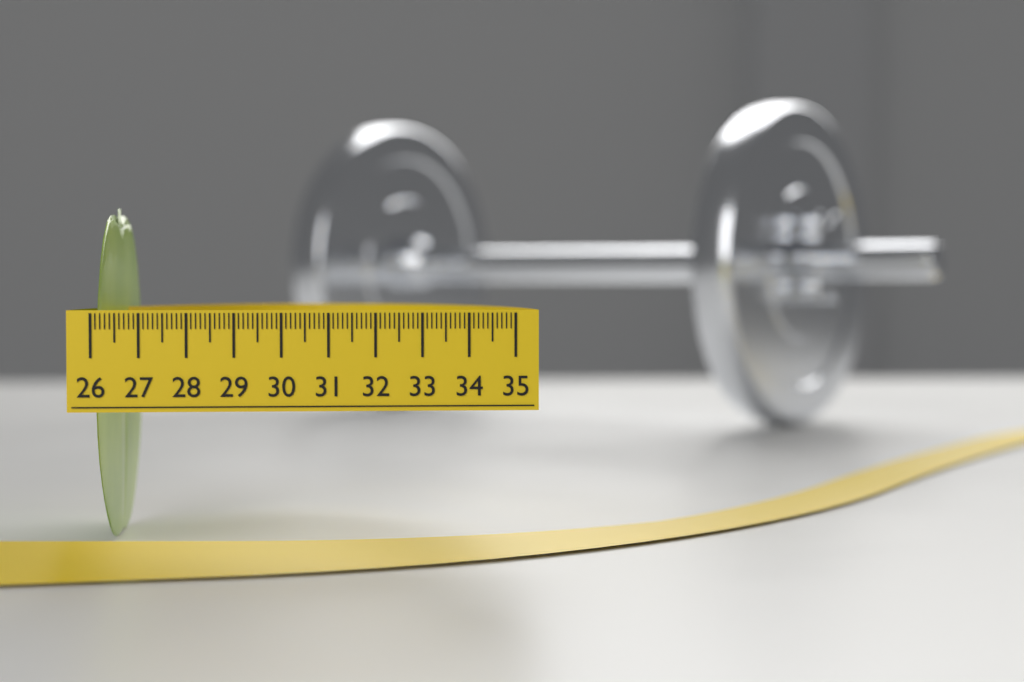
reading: 26.2 (no unit)
